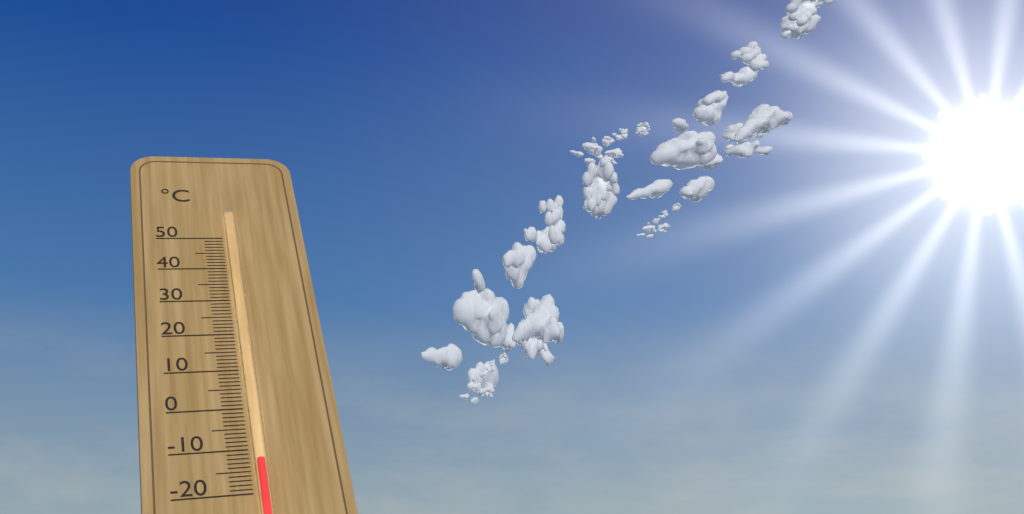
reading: -13 °C
